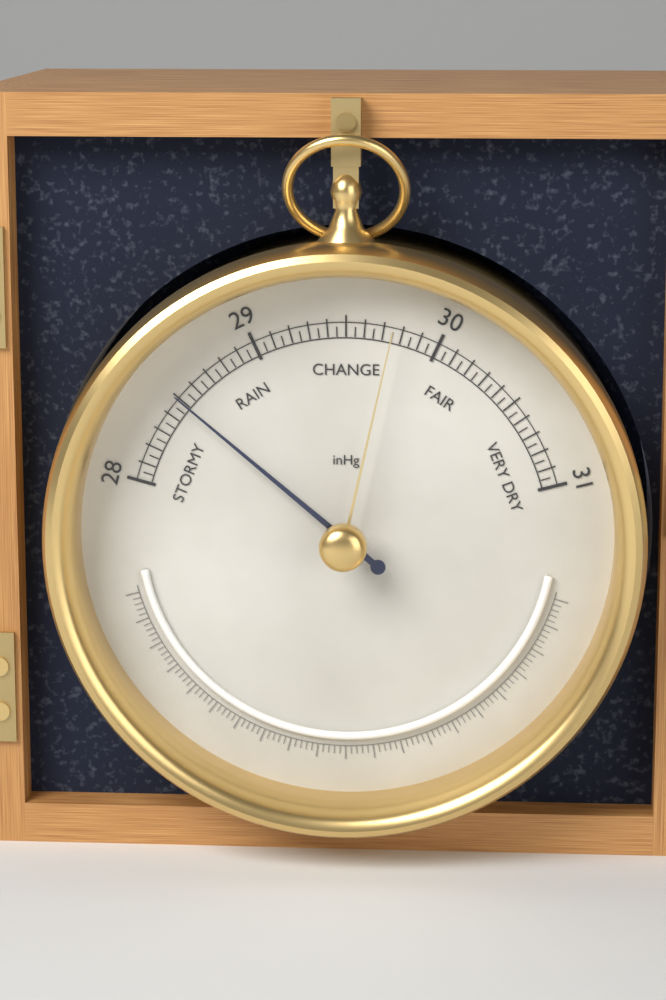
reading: 28.50 inHg
